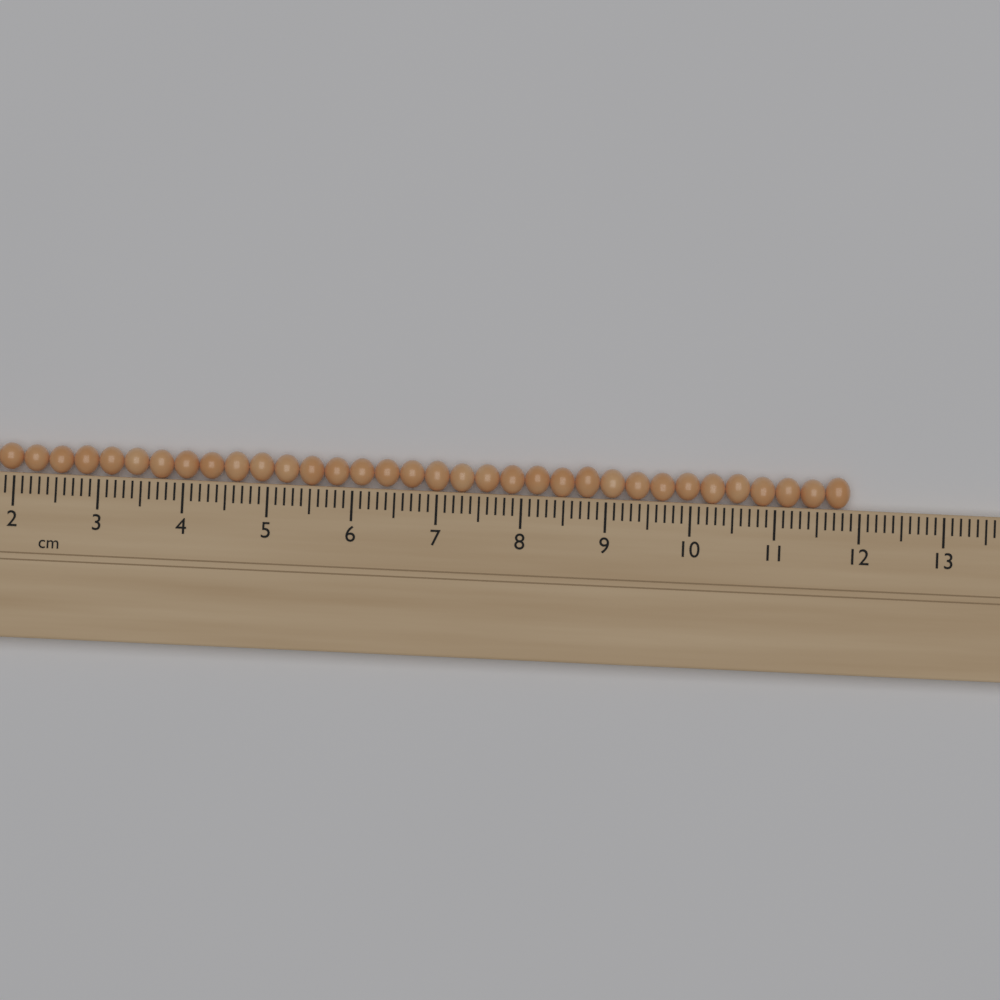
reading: 11.9 cm
